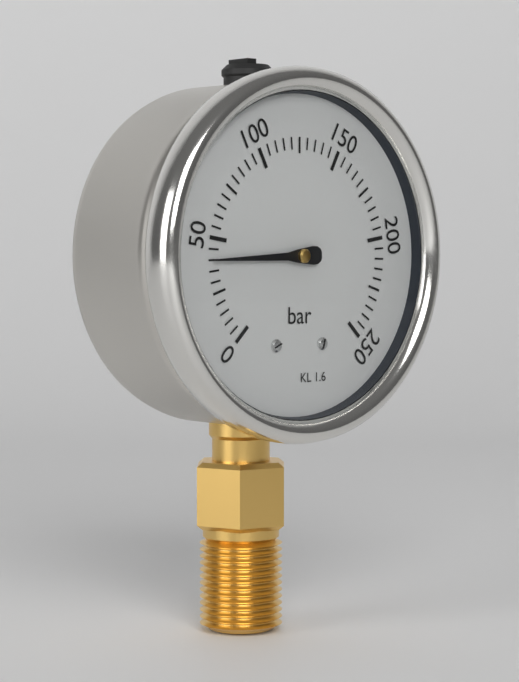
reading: 40 bar
